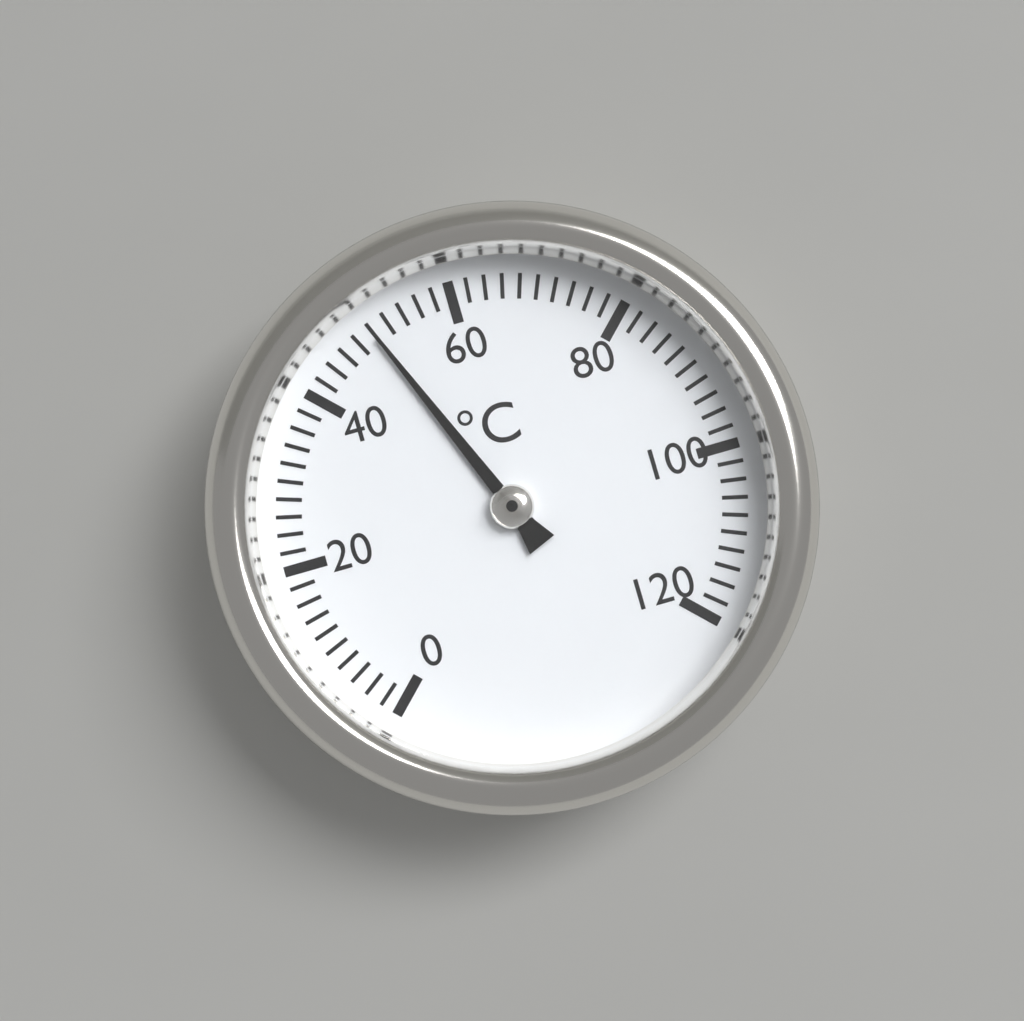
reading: 50 °C
